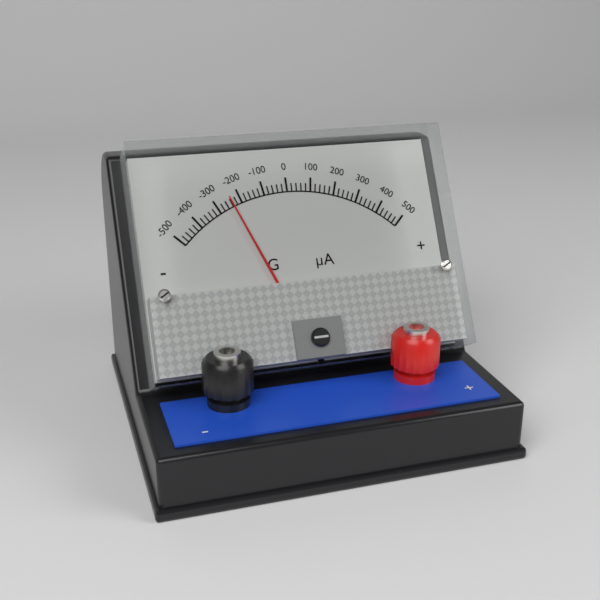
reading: -240 µA
